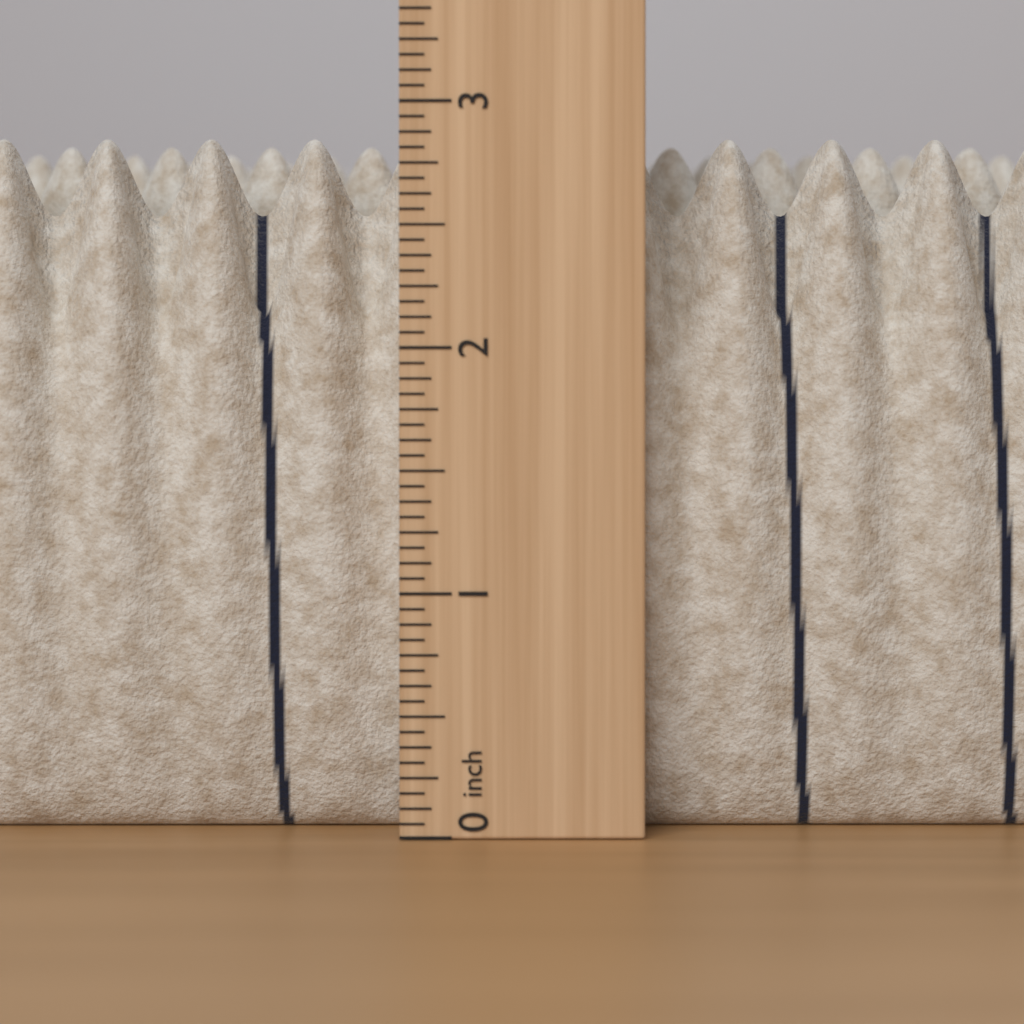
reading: 2.8750 in
